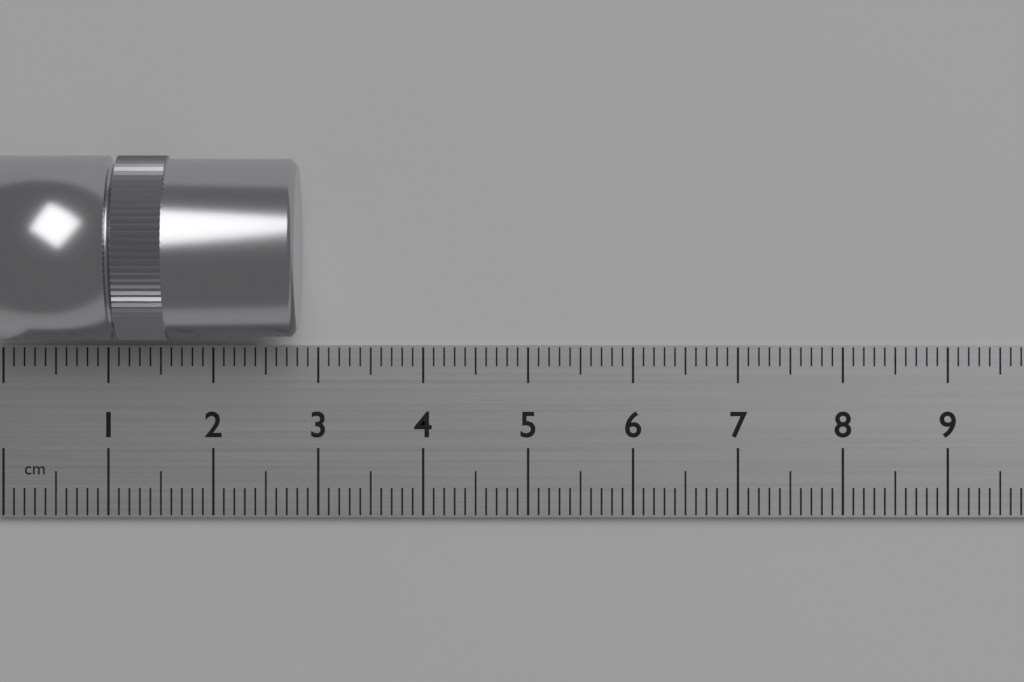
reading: 2.85 cm
